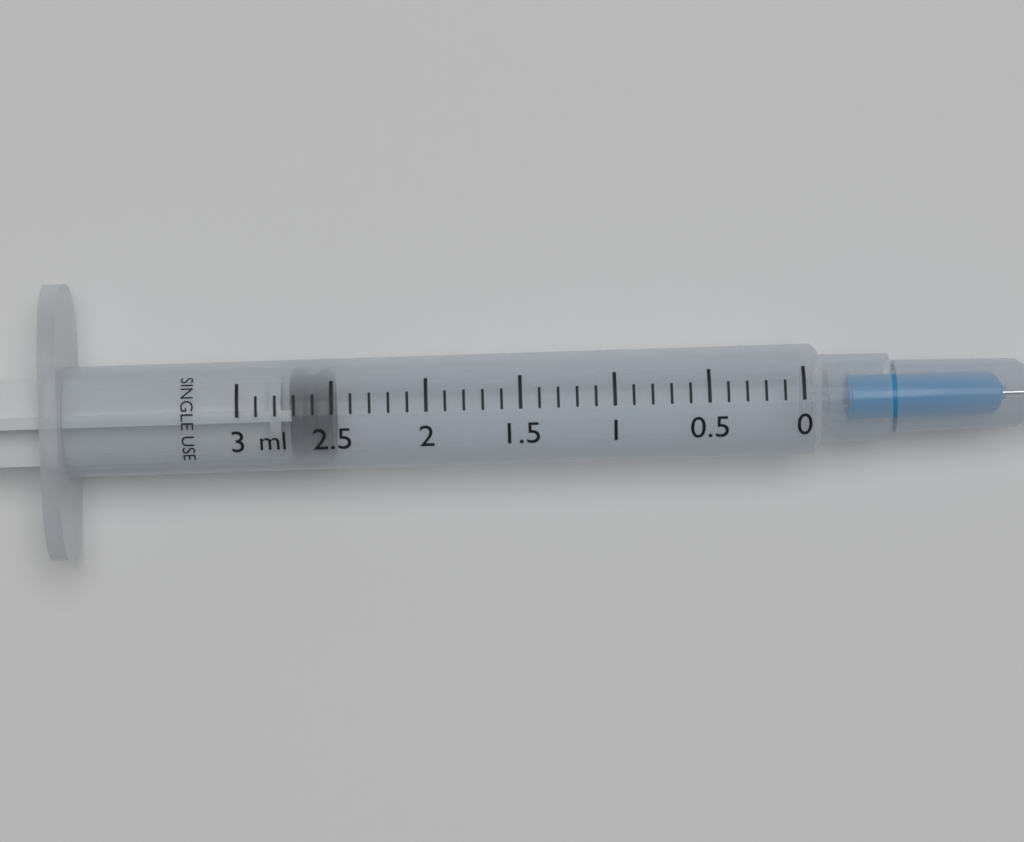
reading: 2.5 ml
